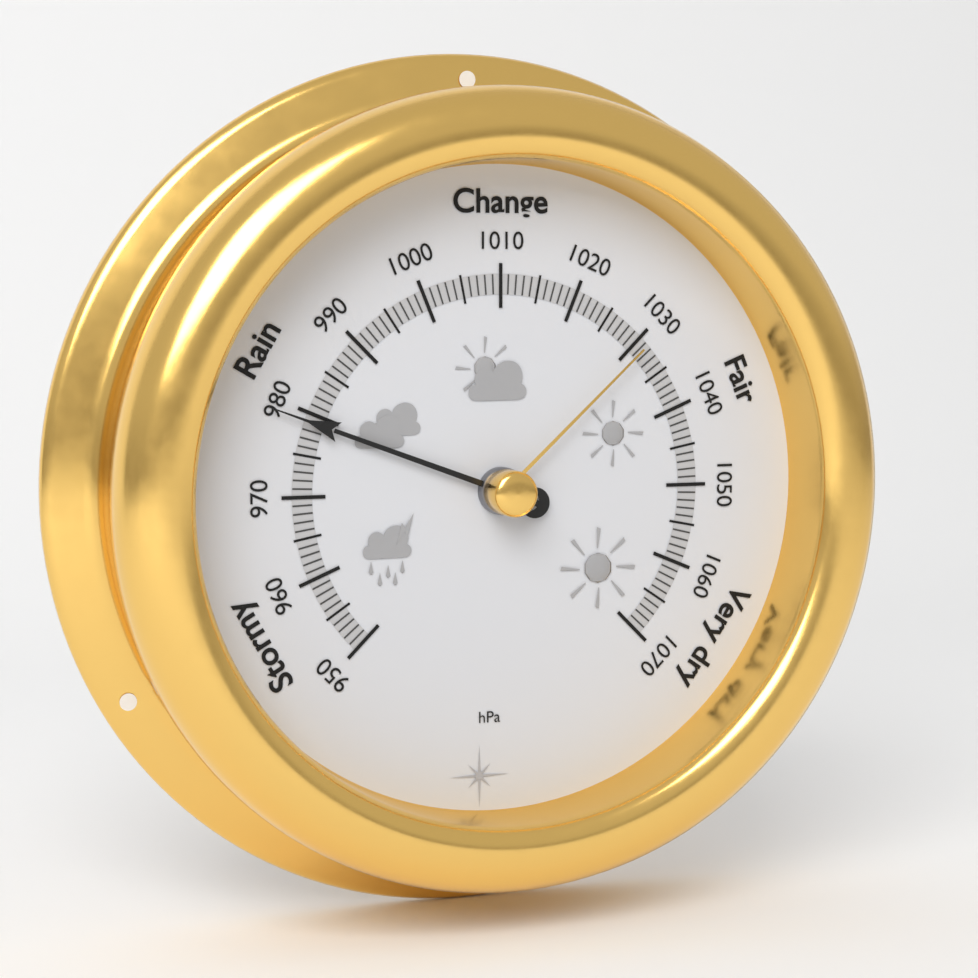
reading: 979 hPa
